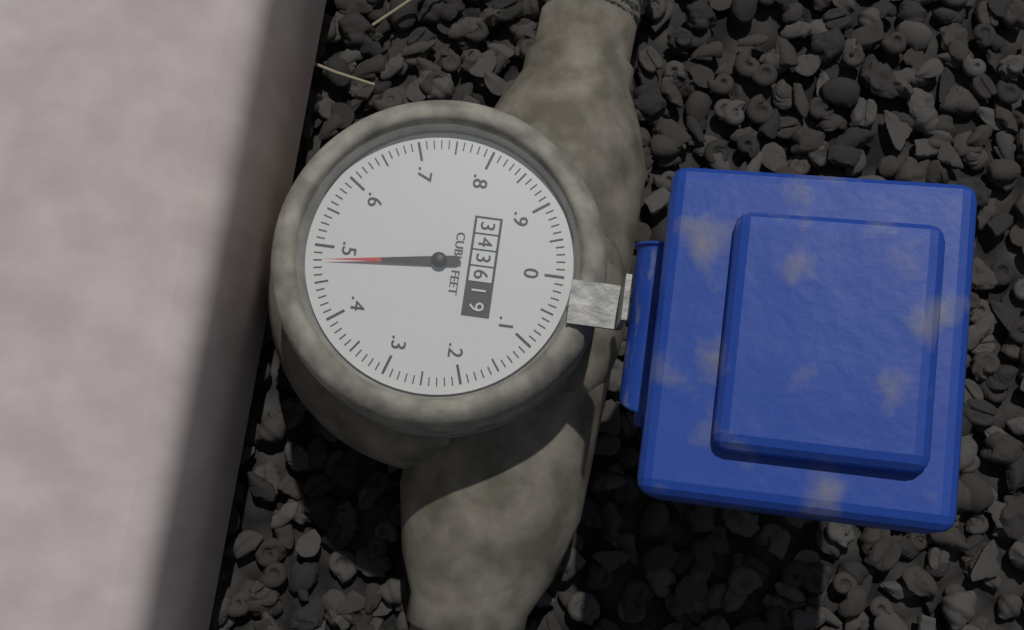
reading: 0.48 cubic feet
